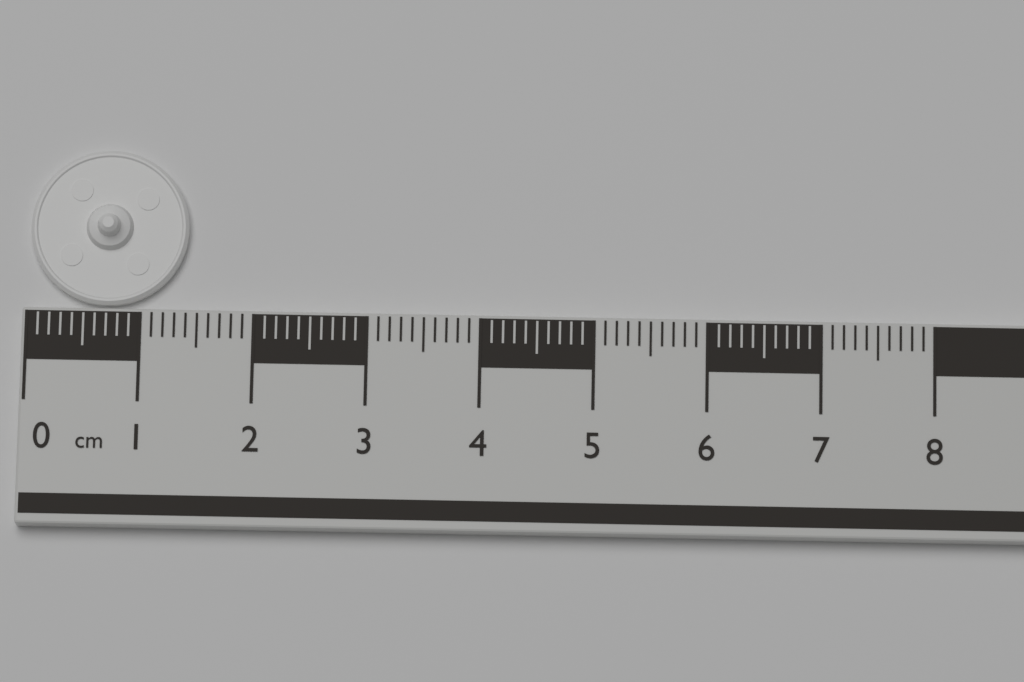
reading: 1.4 cm
